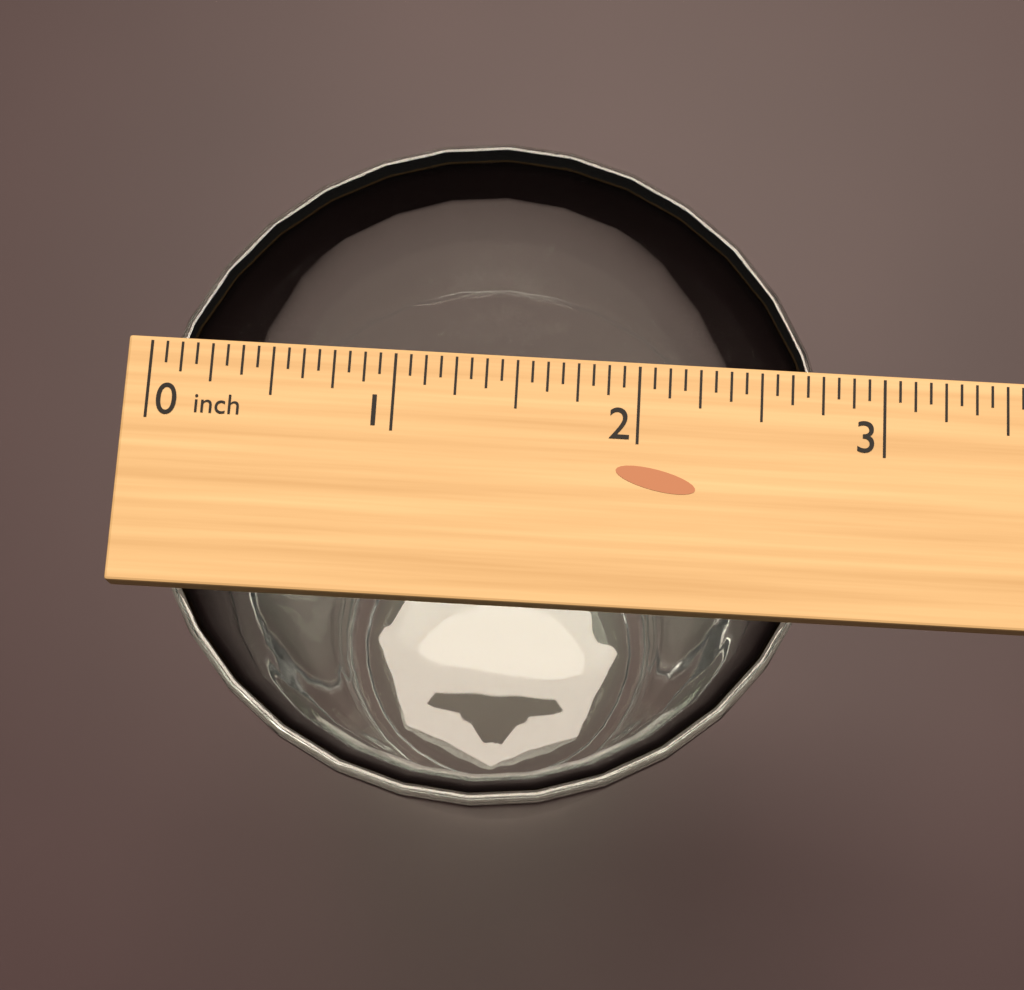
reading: 2.8125 inch
